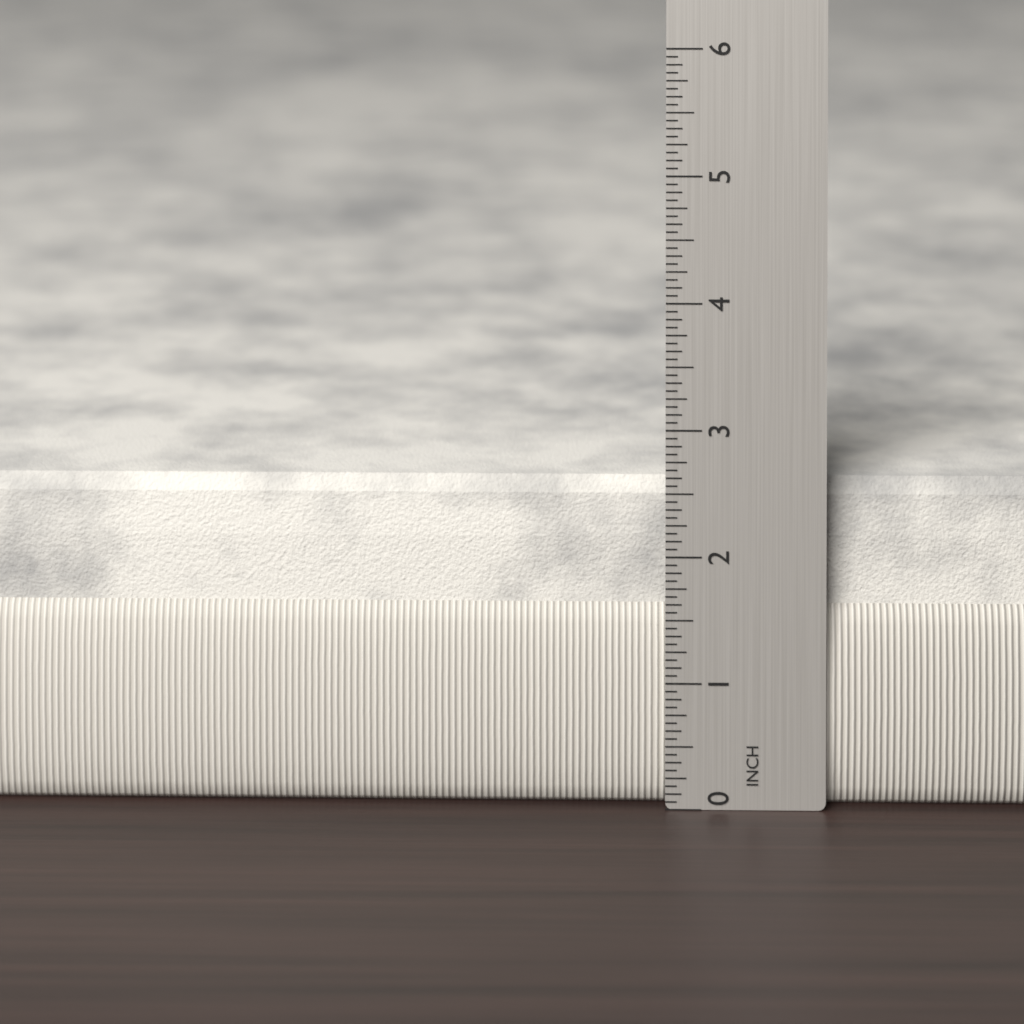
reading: 2.5625 in
